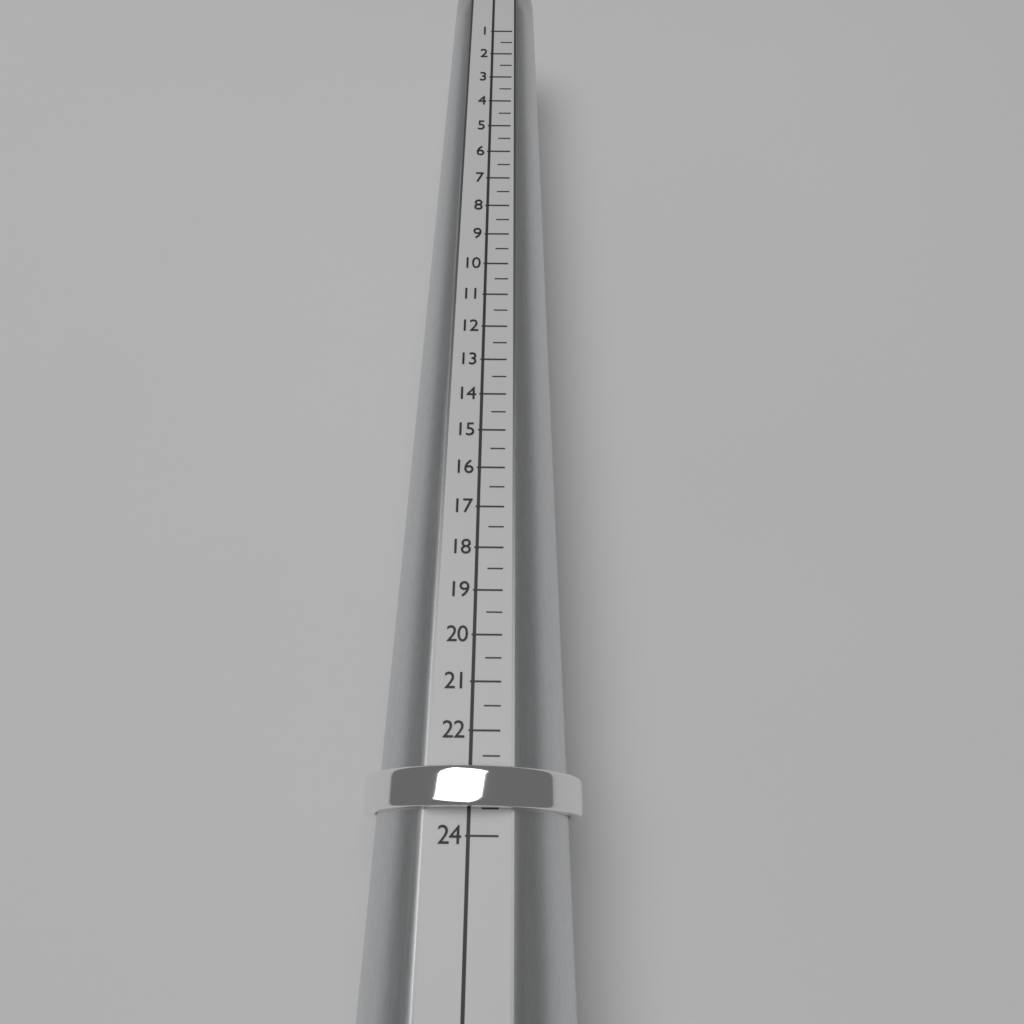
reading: 23.5 (no unit)
